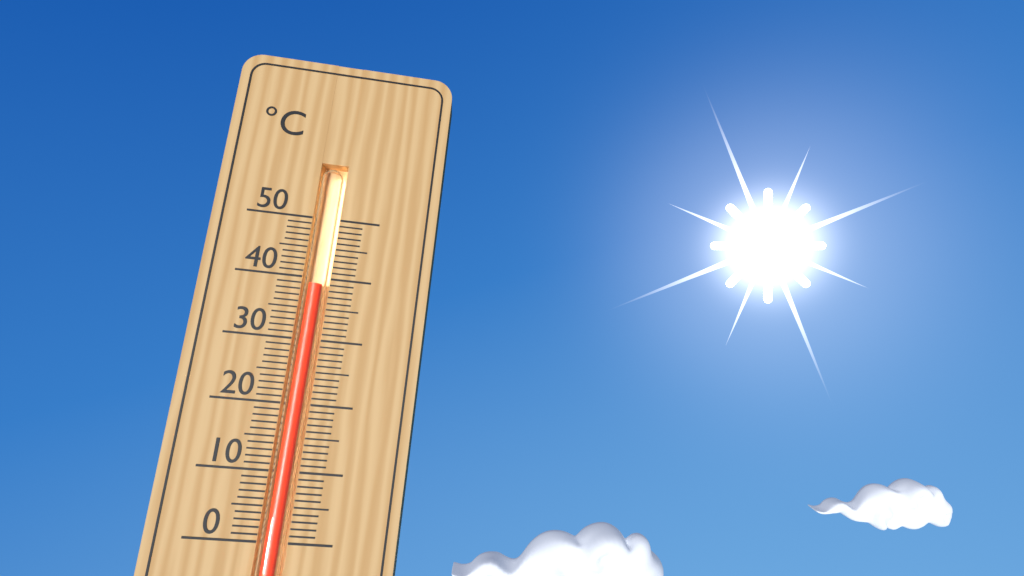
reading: 39 °C
